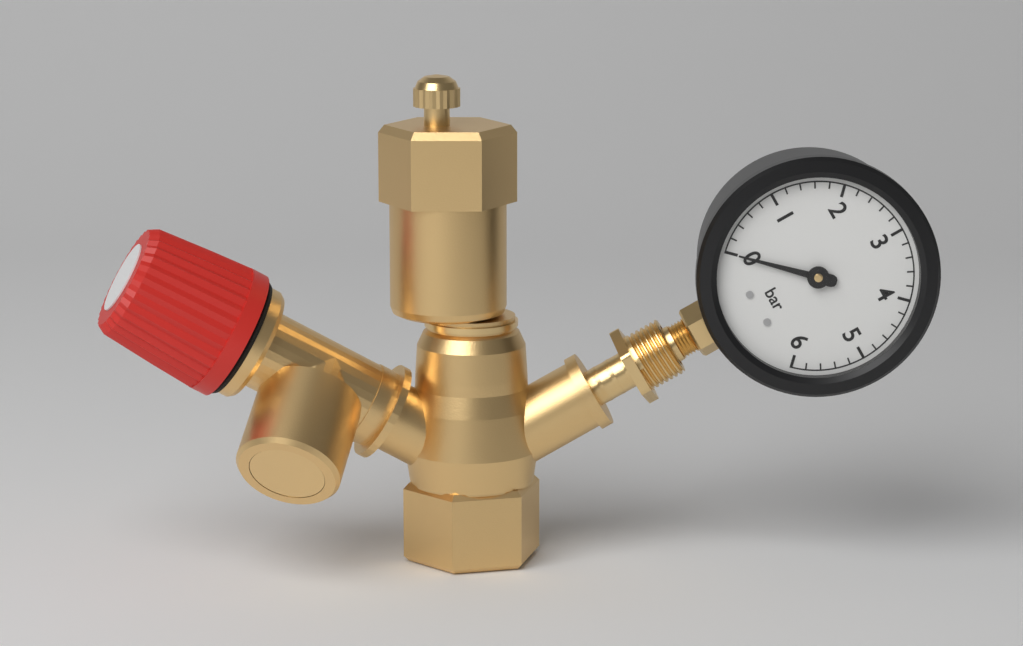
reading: 0.0 bar
